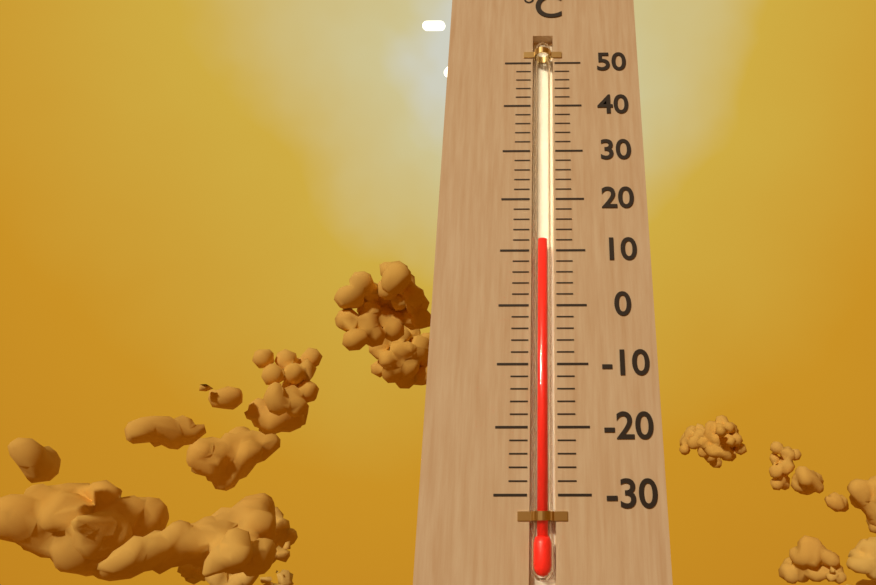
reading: 12 °C
